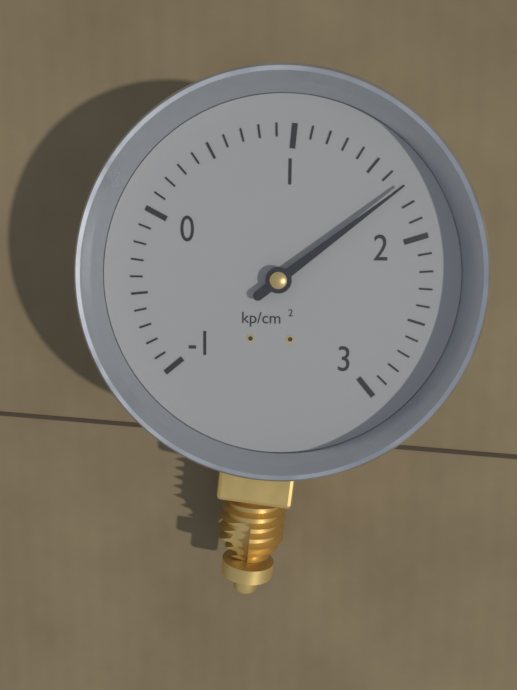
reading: 1.7 kp/cm²
